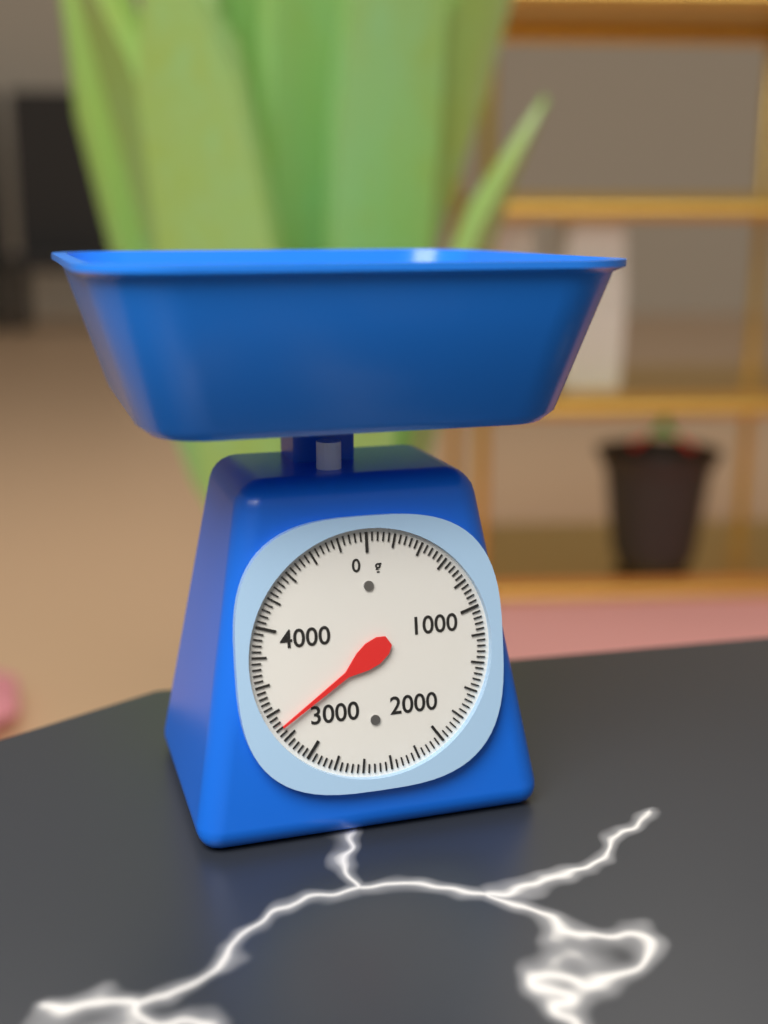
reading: 3280 g
